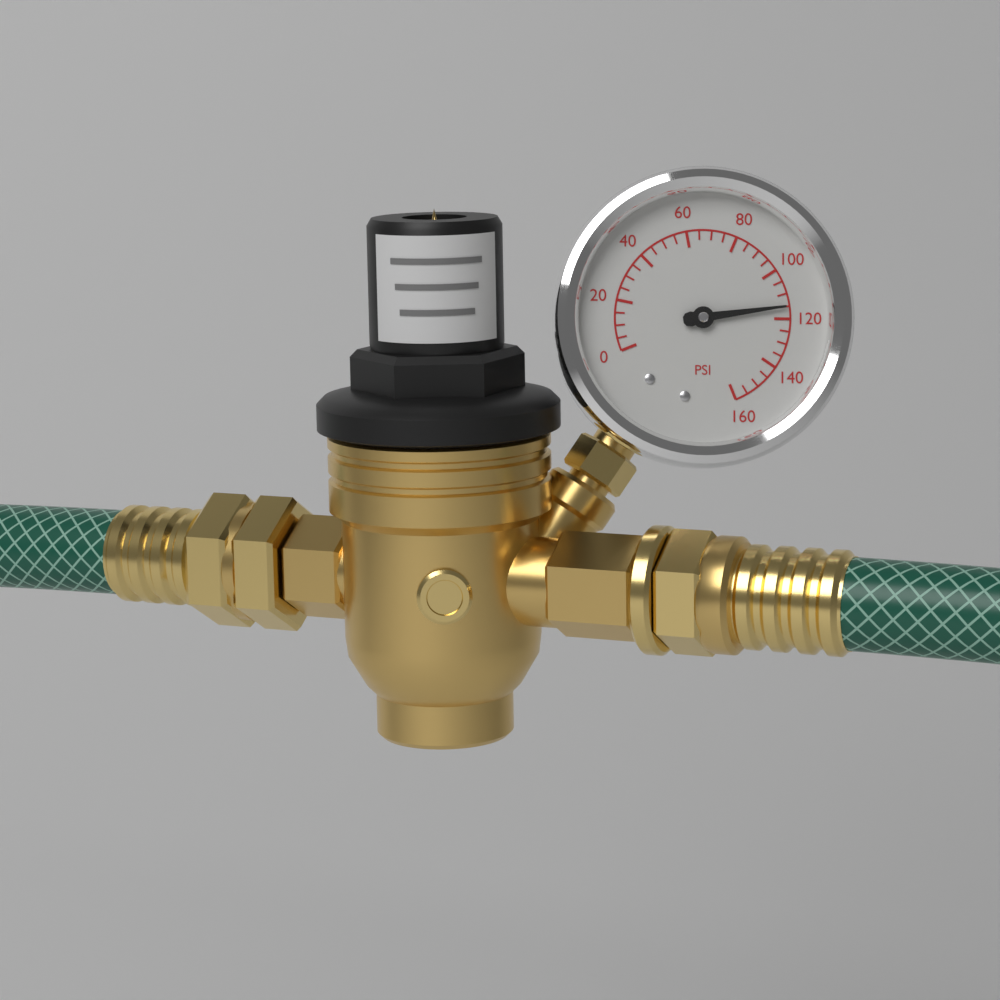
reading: 115 psi
